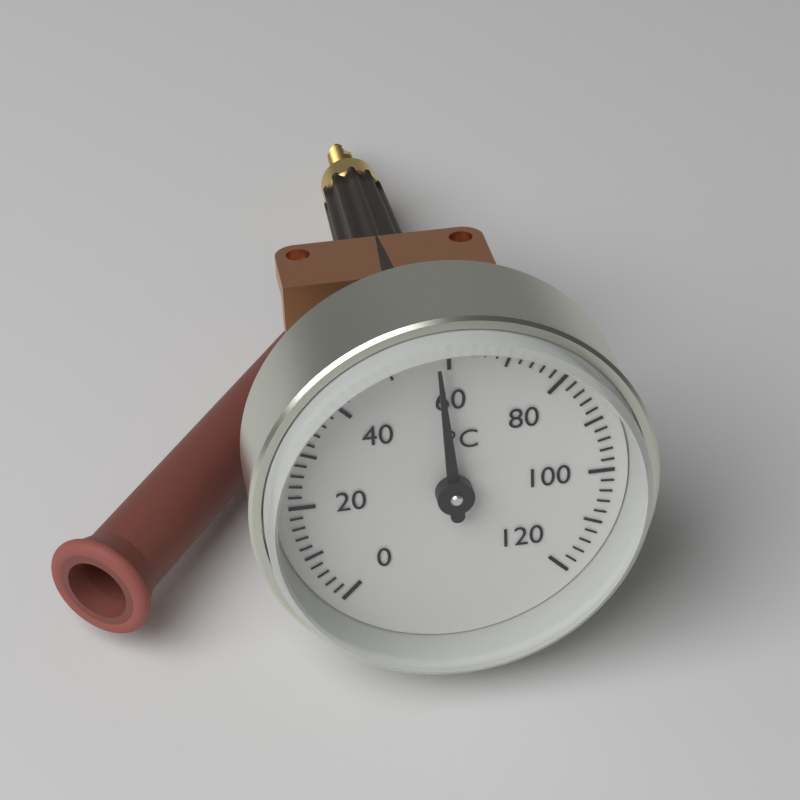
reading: 58 °C
